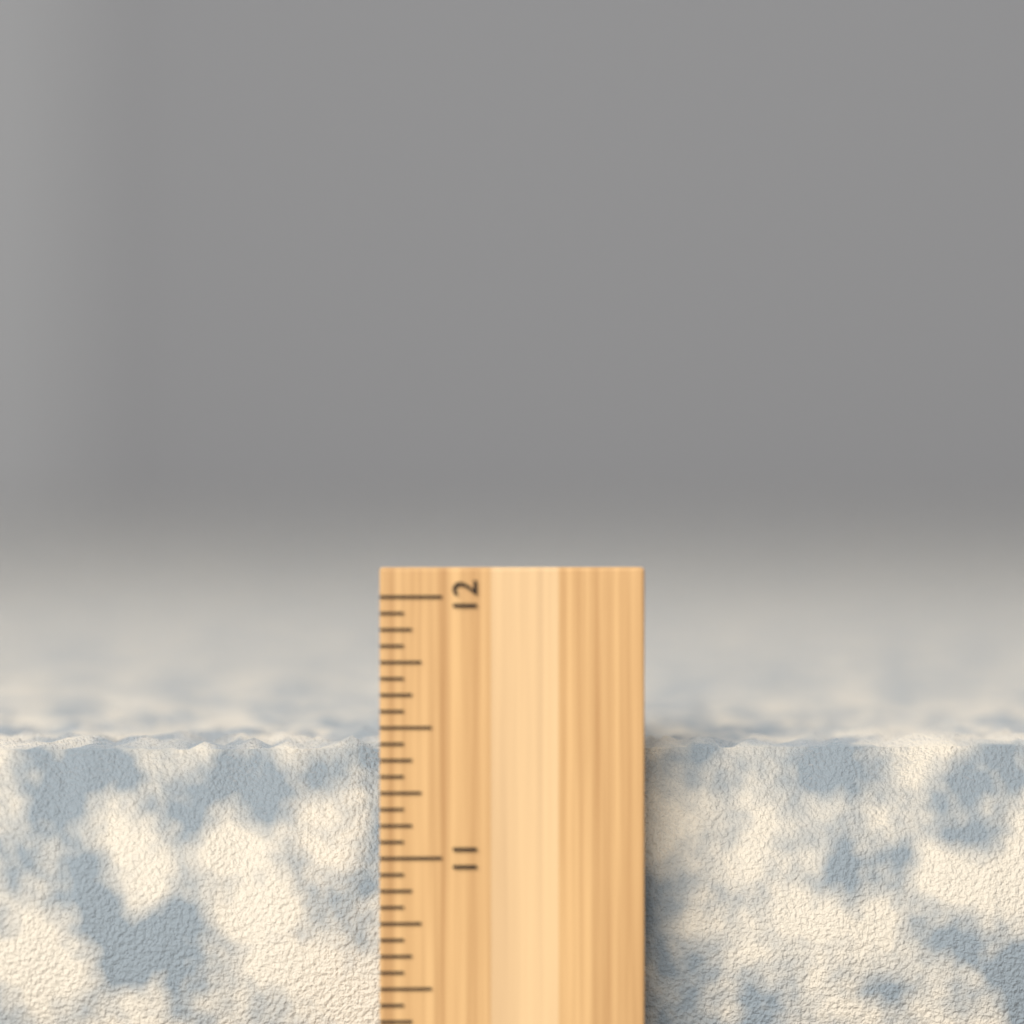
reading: 11.4375 inch
